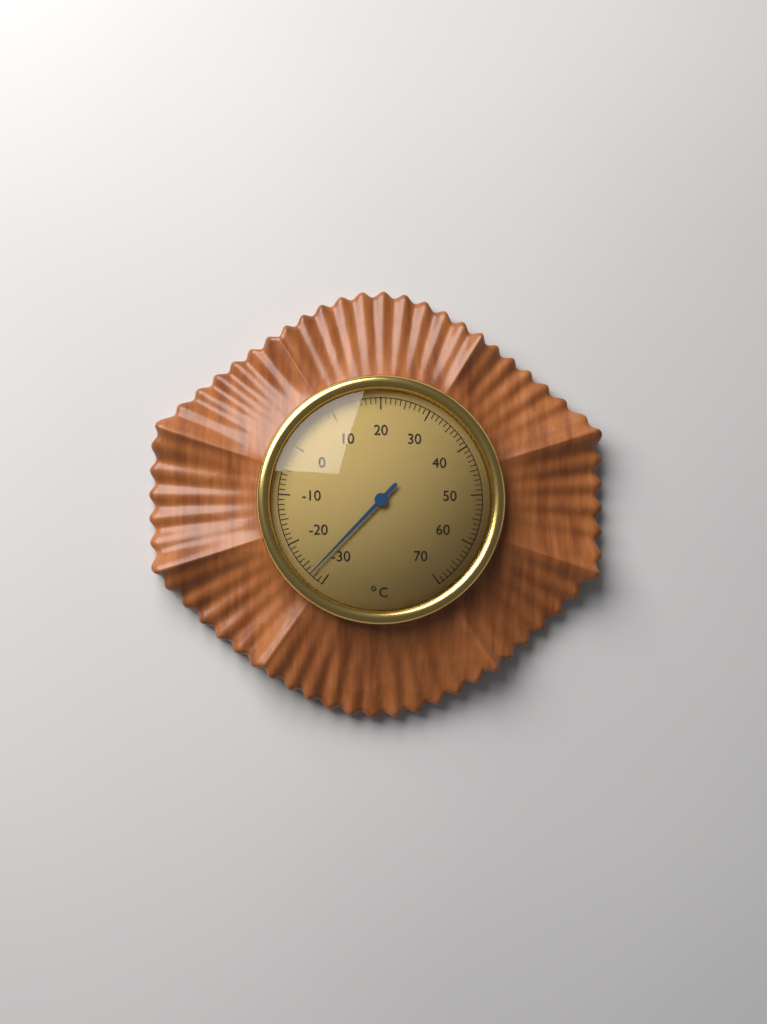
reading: -27 °C
